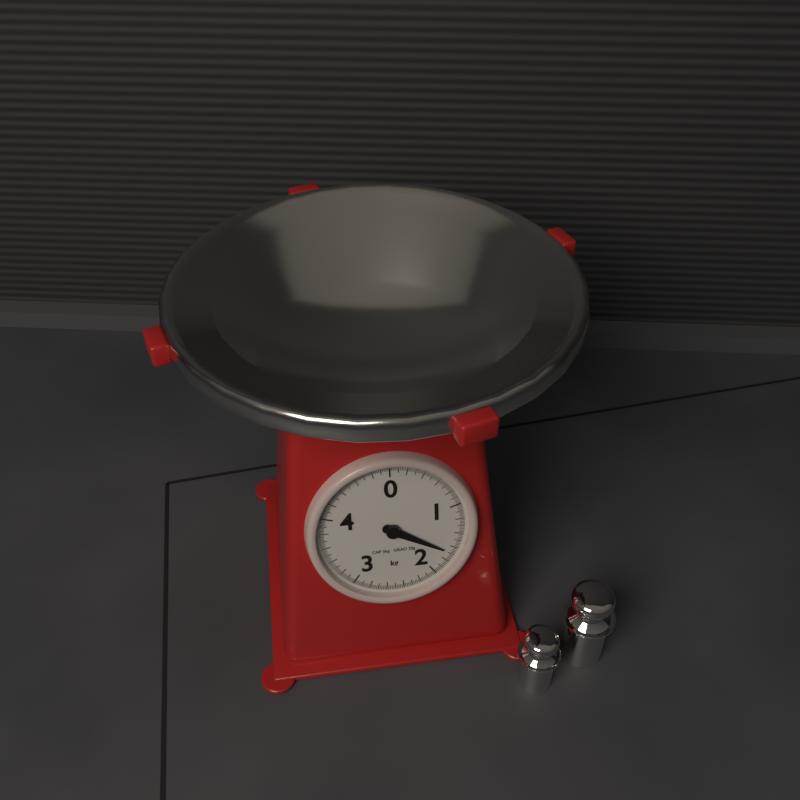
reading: 1.68 kg
